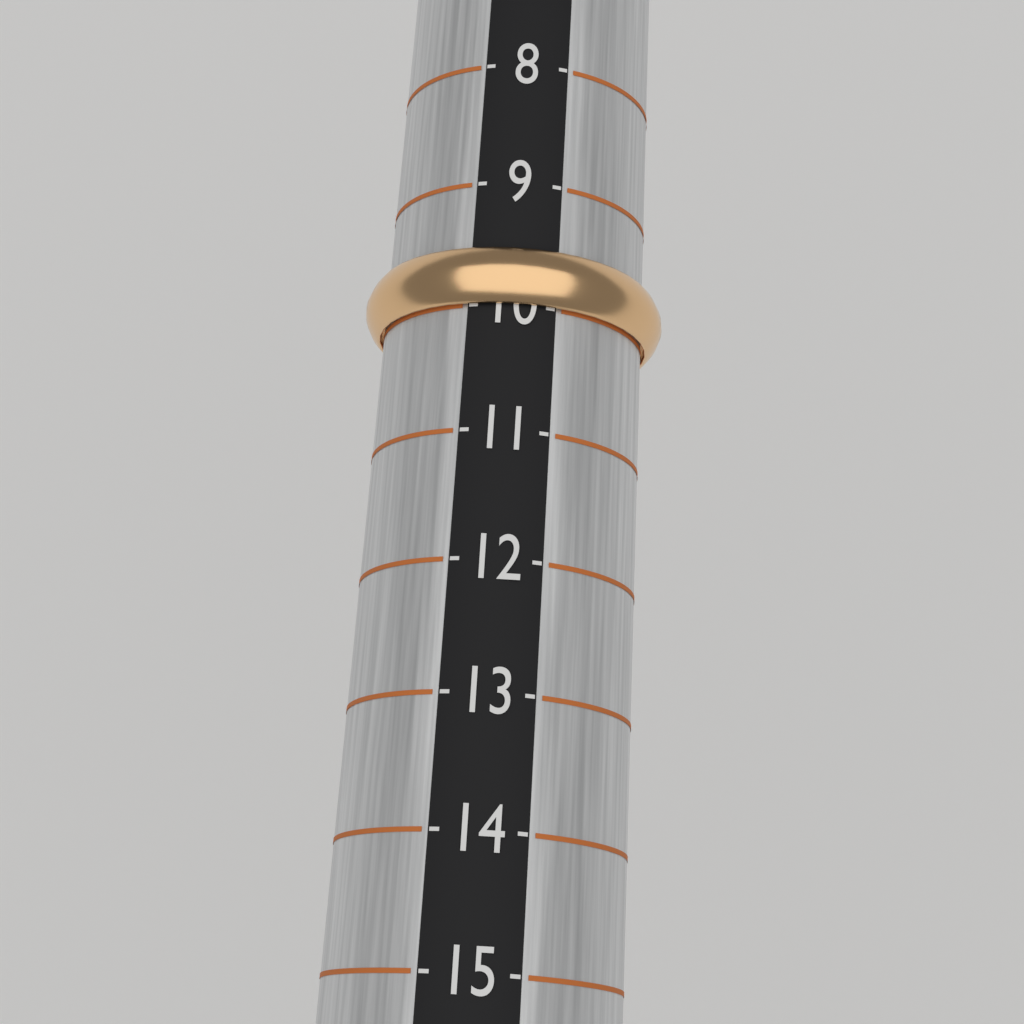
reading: 10 (no unit)
